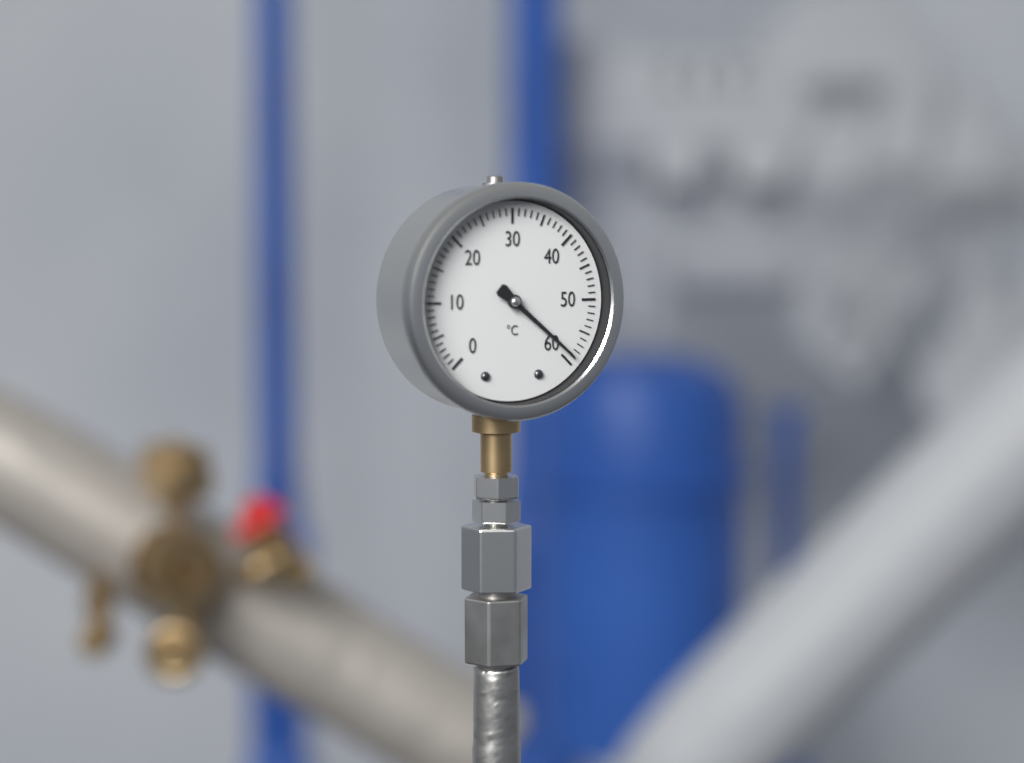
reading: 59 °C
